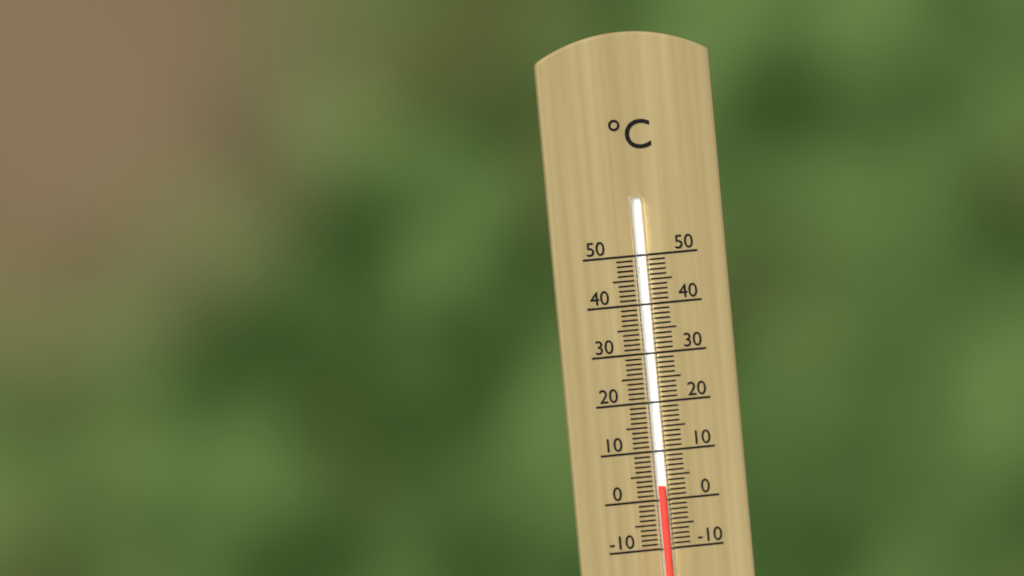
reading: 3 °C
